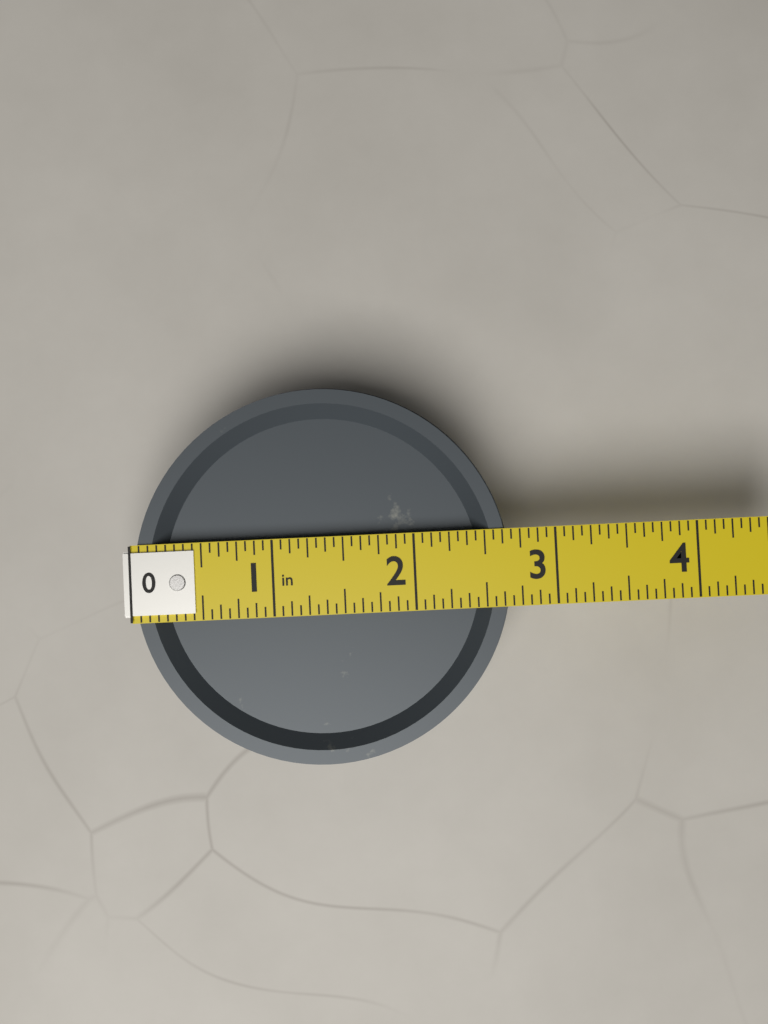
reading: 2.6875 in
